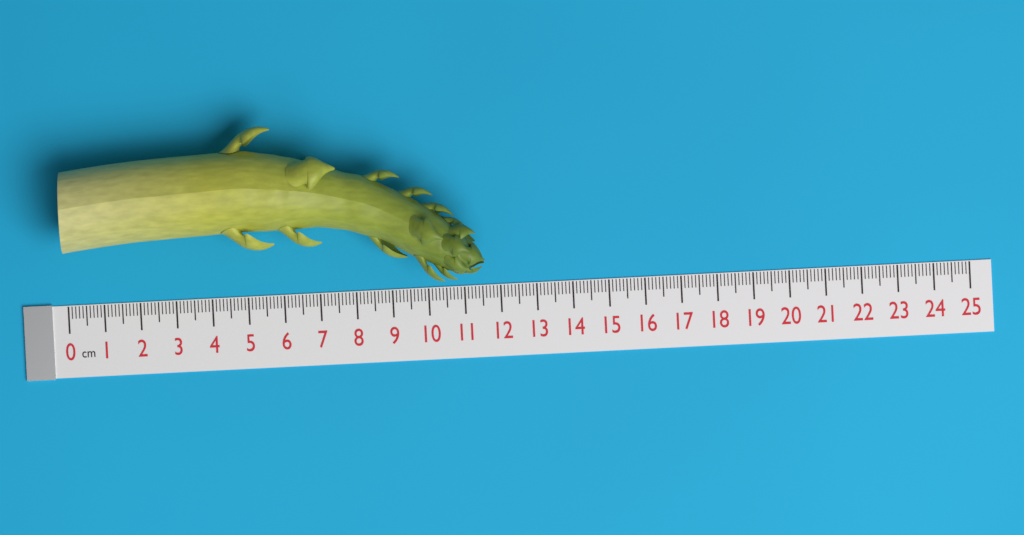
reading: 11.6 cm
